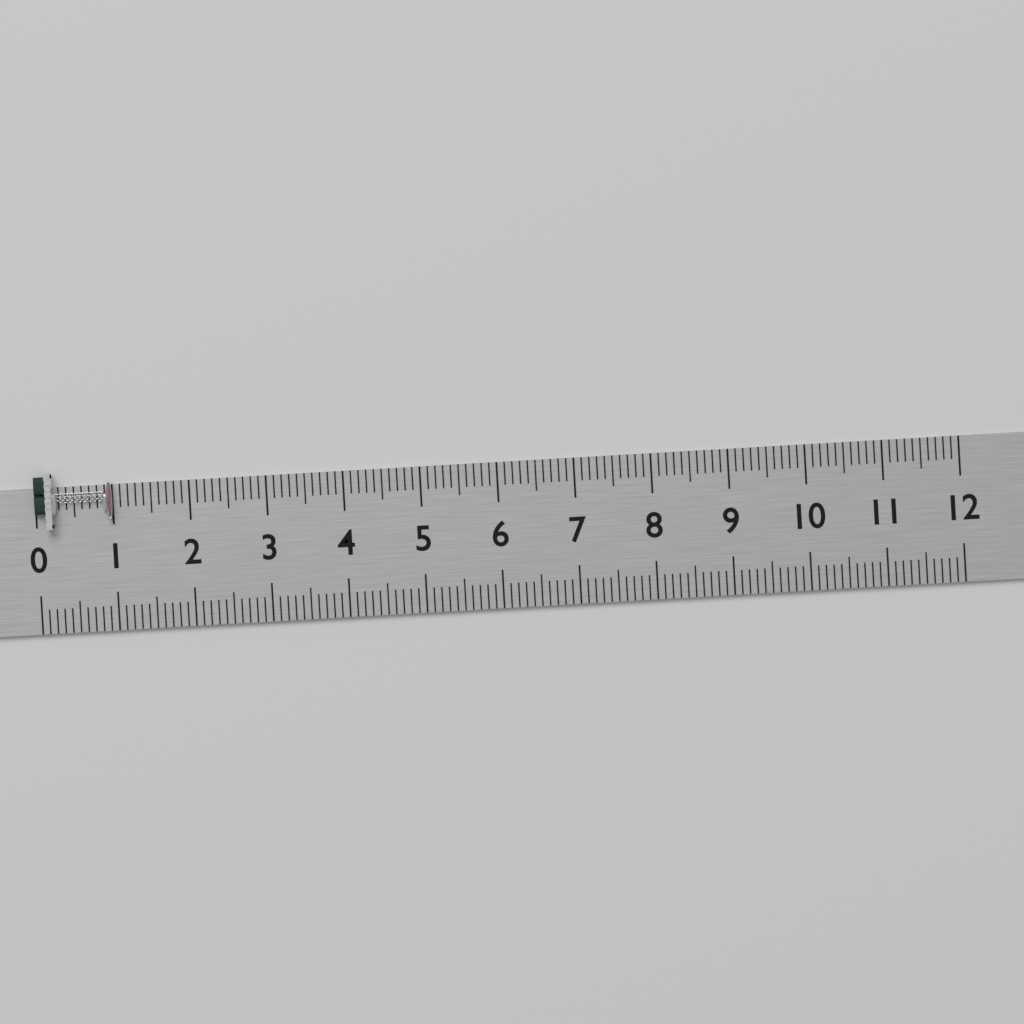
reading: 1.0 (no unit)
